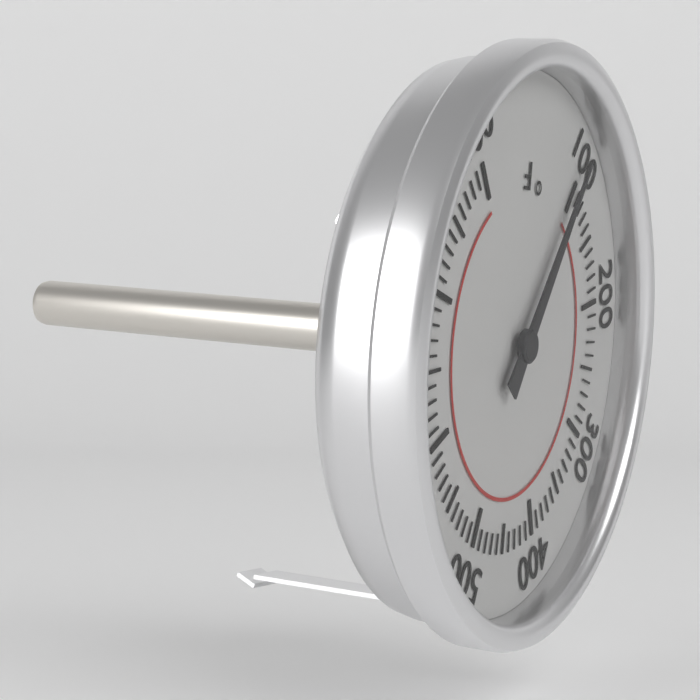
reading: 100 °F
